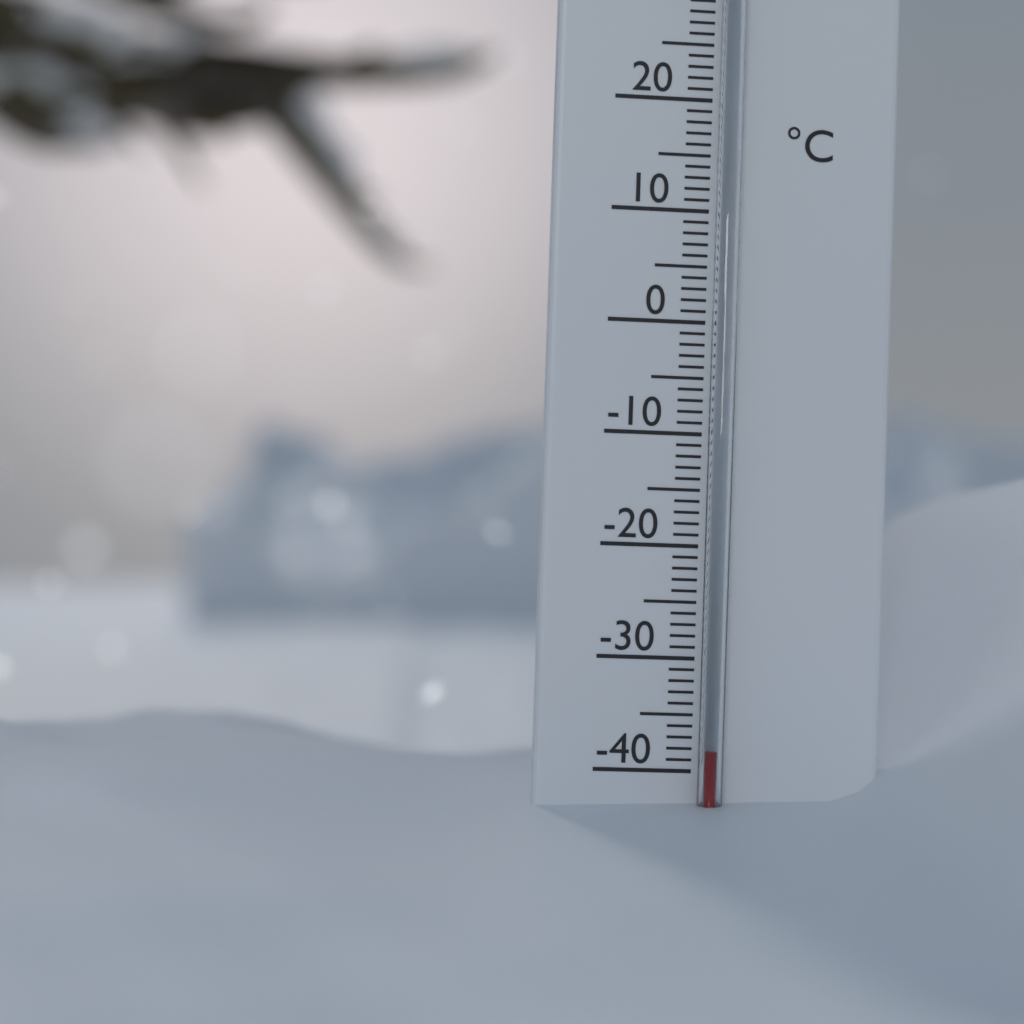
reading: -38 °C
